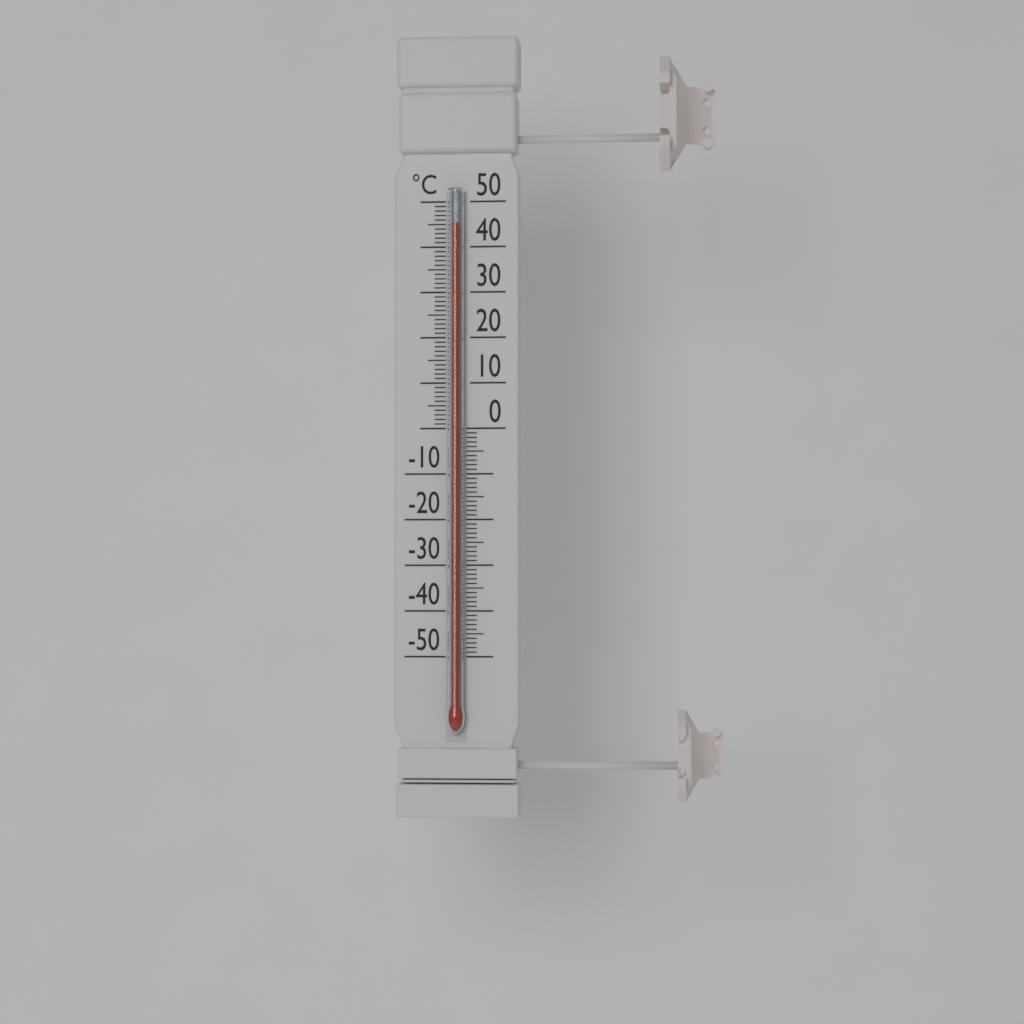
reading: 45 °C
